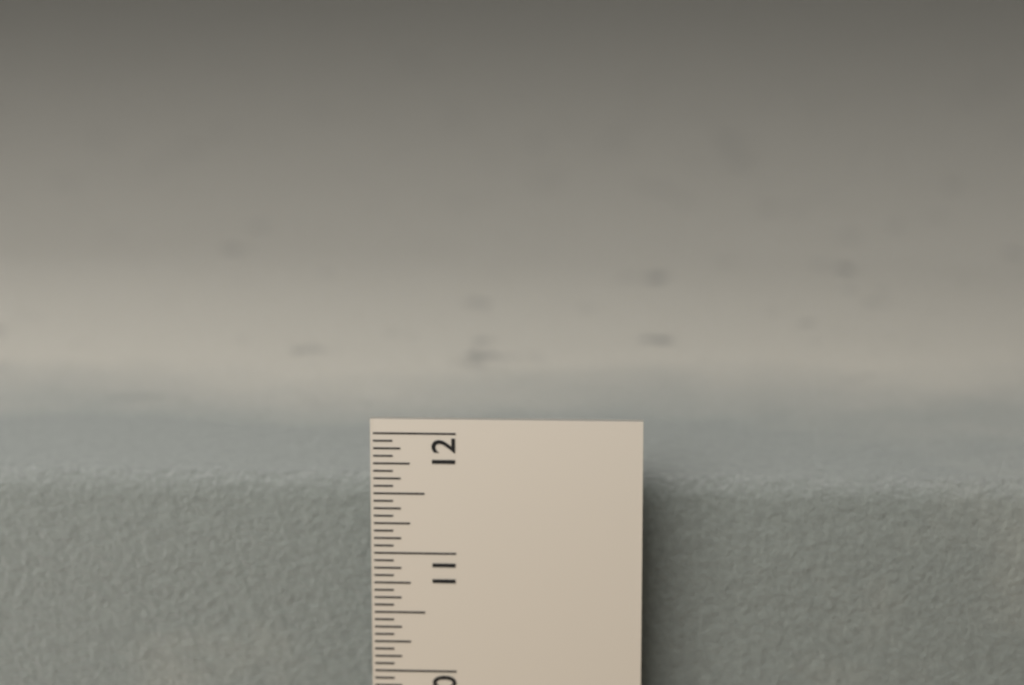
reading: 11.5000 in
